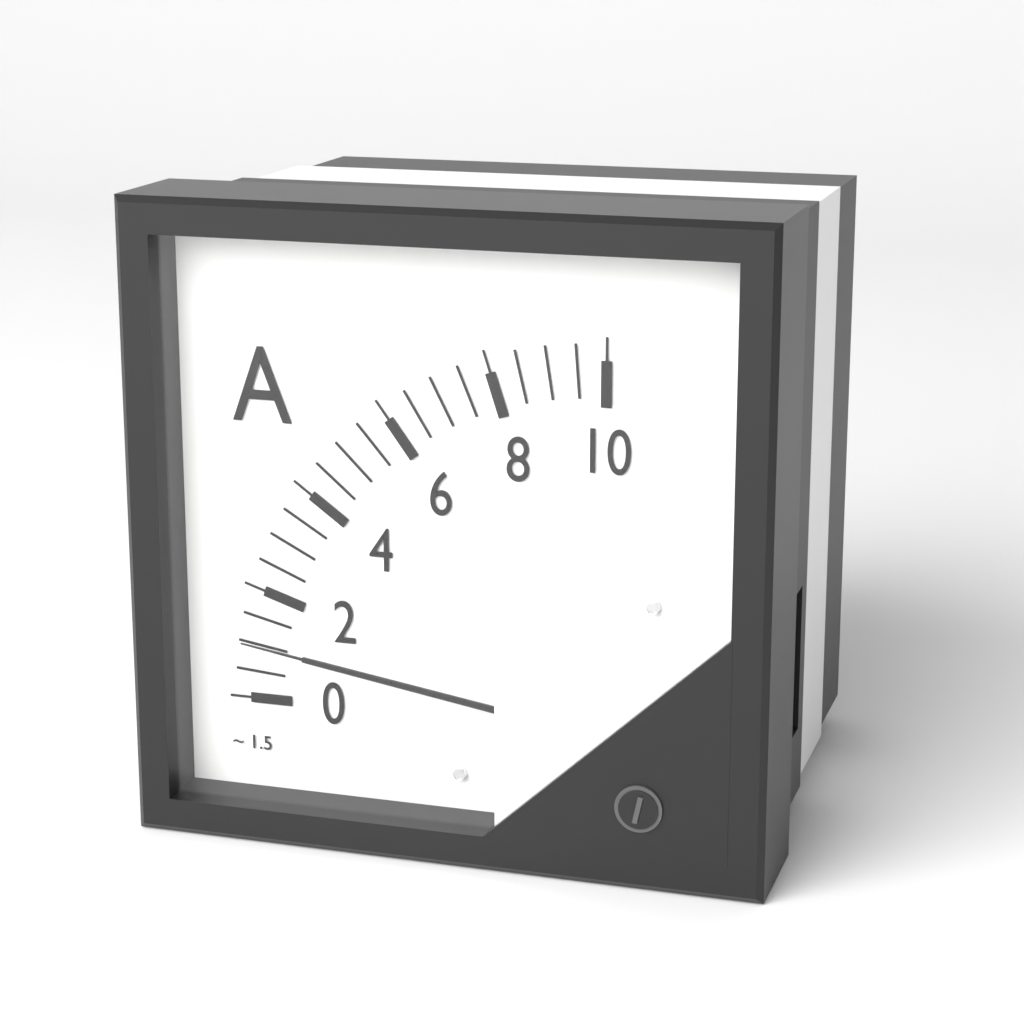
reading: 1.0 A
